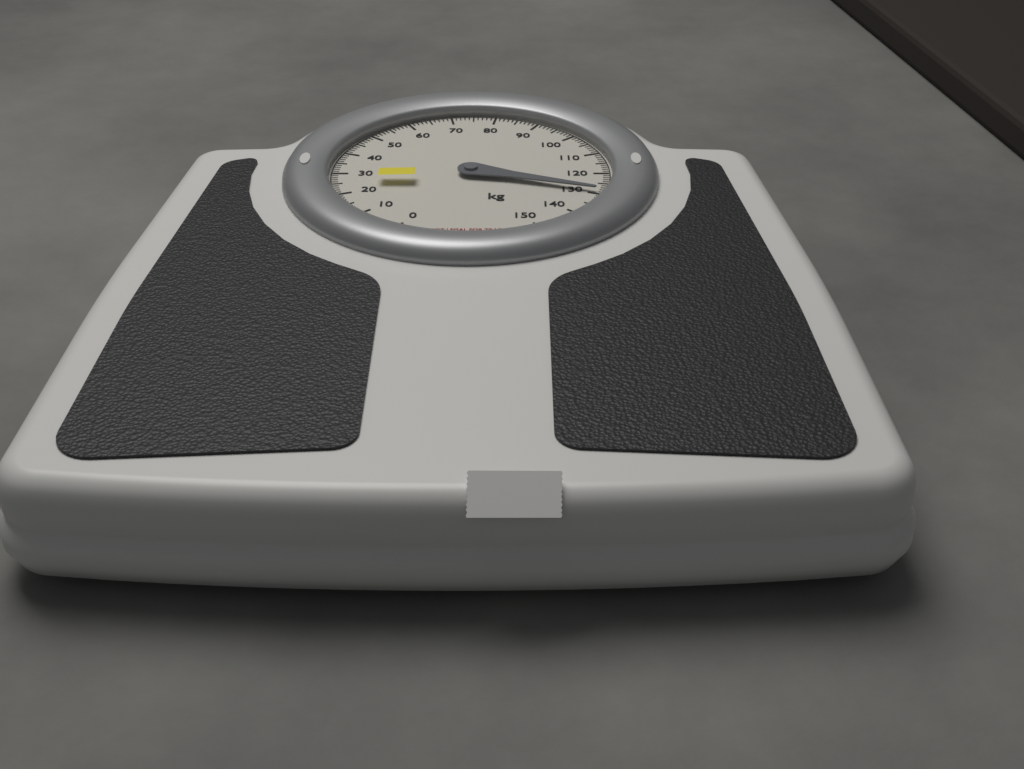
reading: 129 kg
